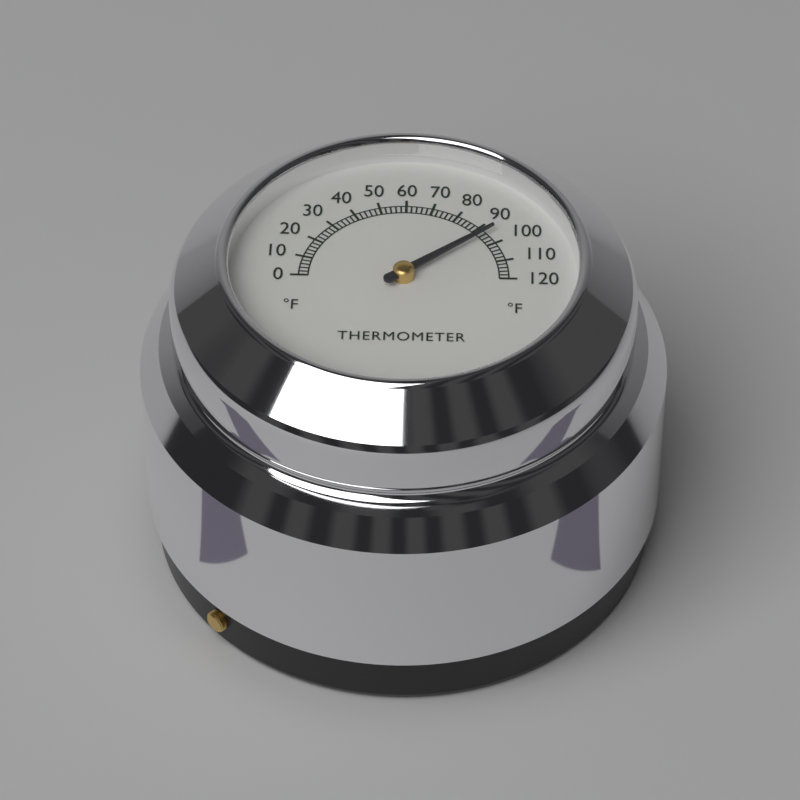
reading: 94 °F
